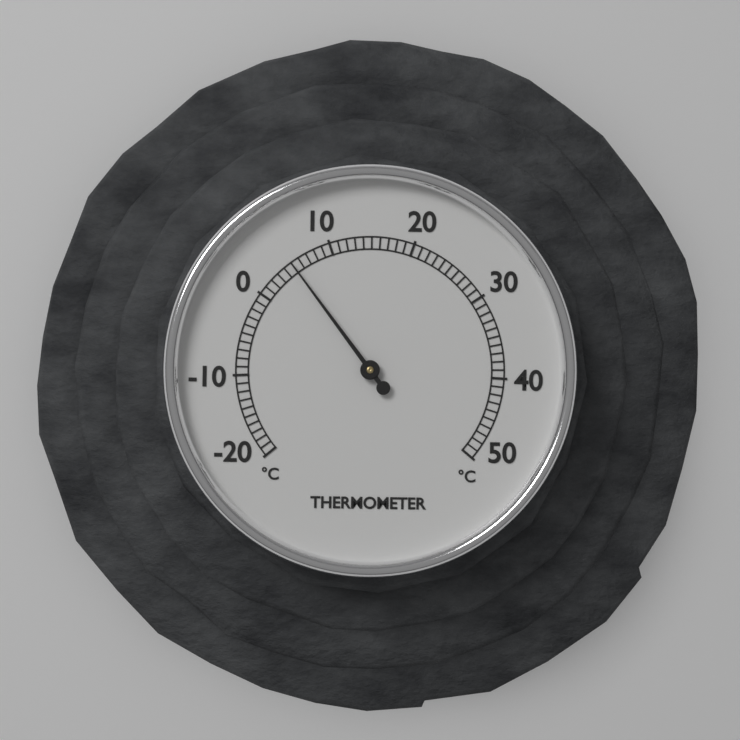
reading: 5 °C
